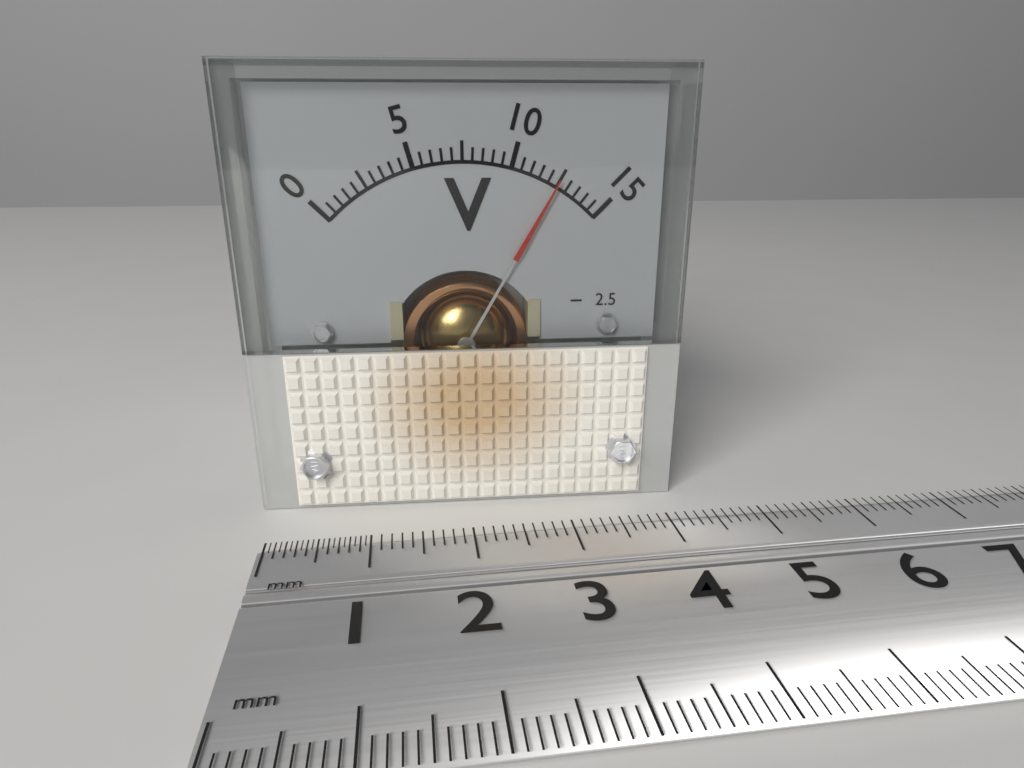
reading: 12.5 V
